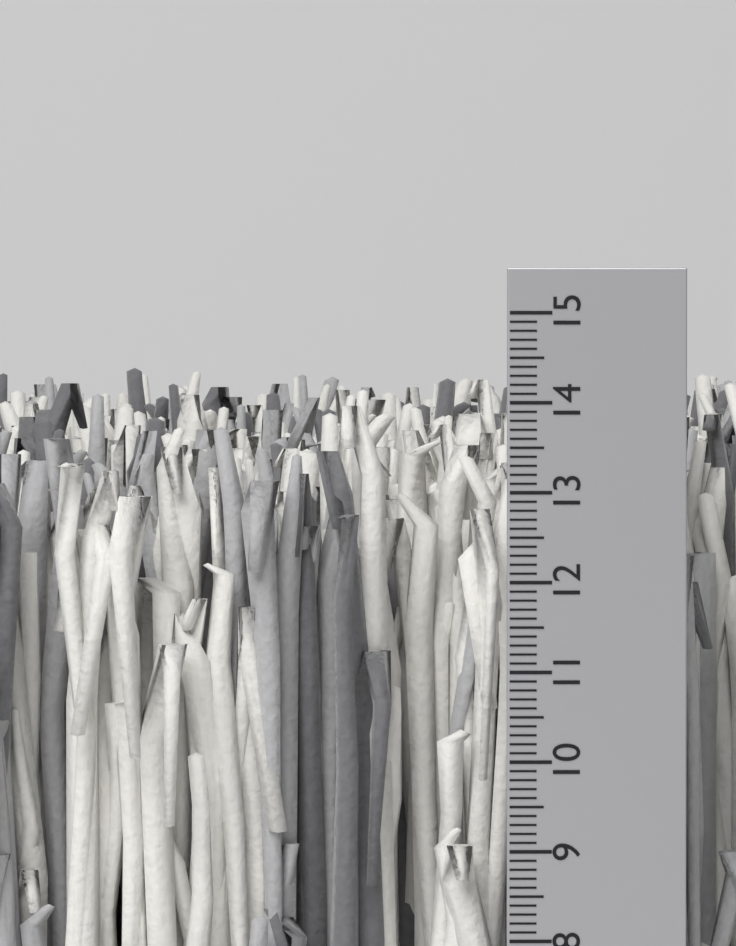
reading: 14.3 cm
